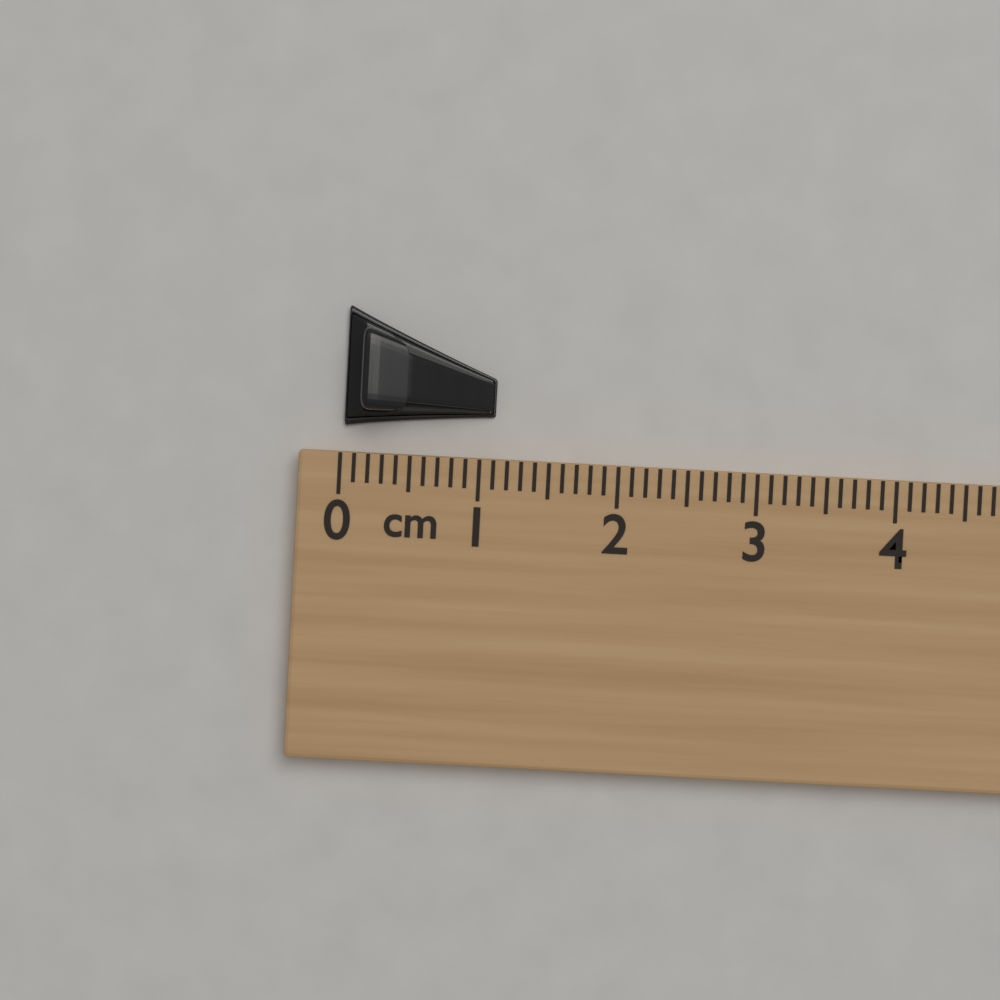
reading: 1.1 cm
